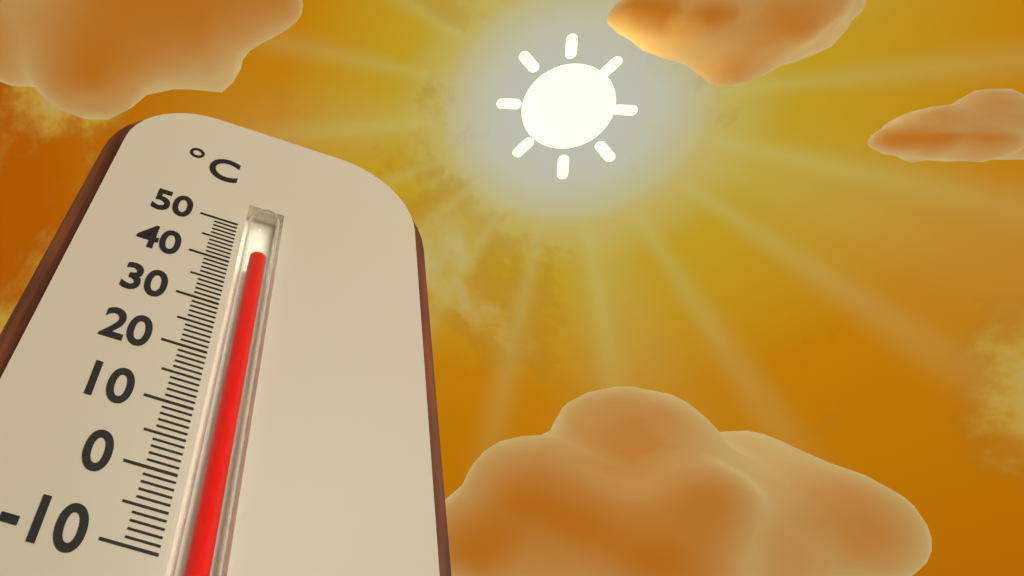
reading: 43 °C
